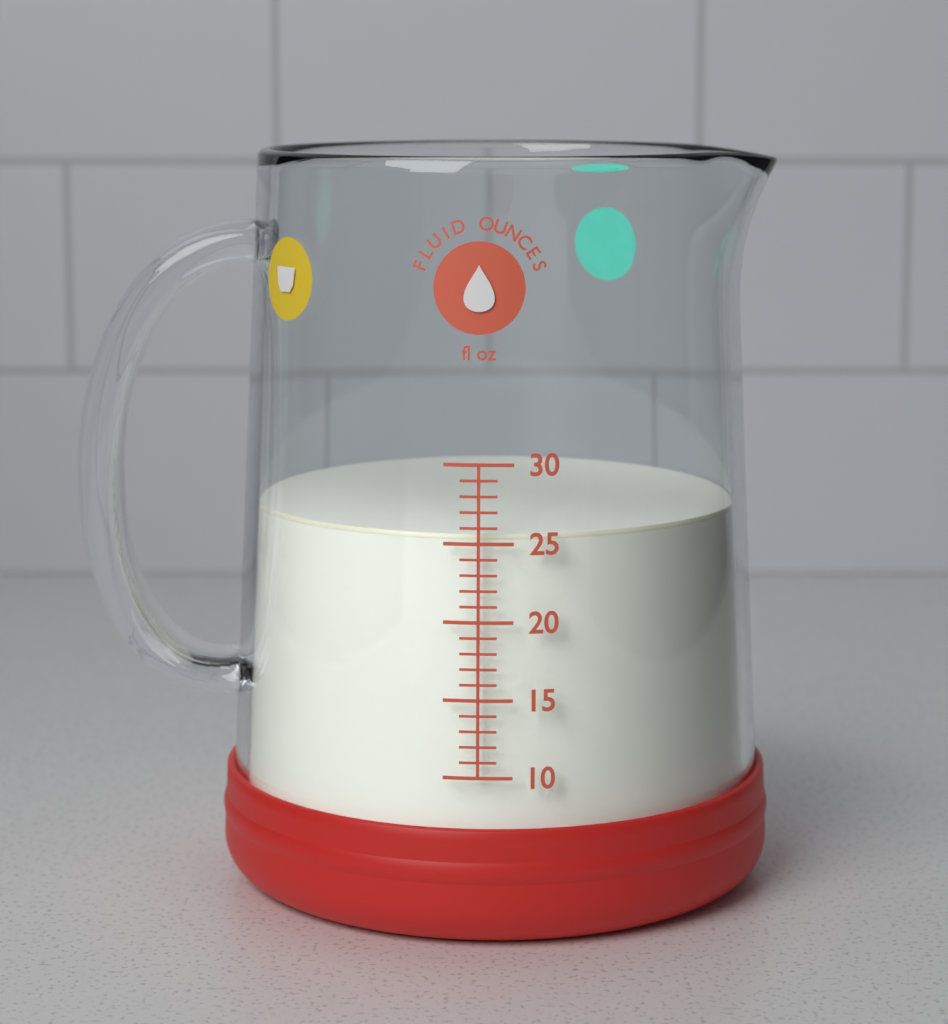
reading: 25.5 fl oz
